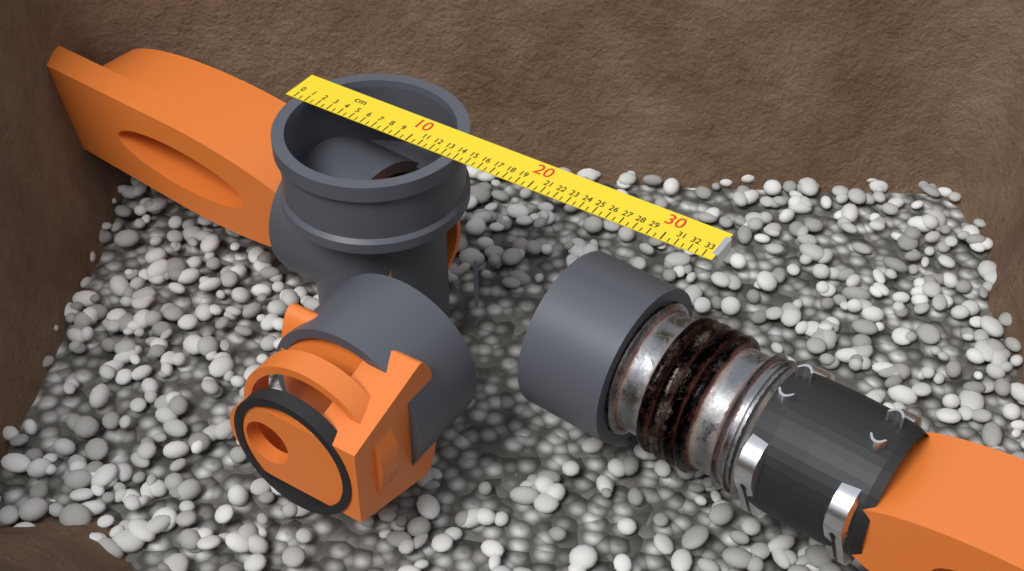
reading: 14.0 cm
